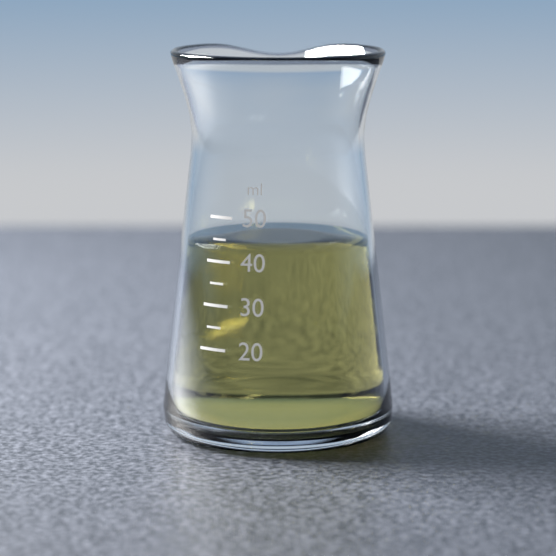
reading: 43 ml
